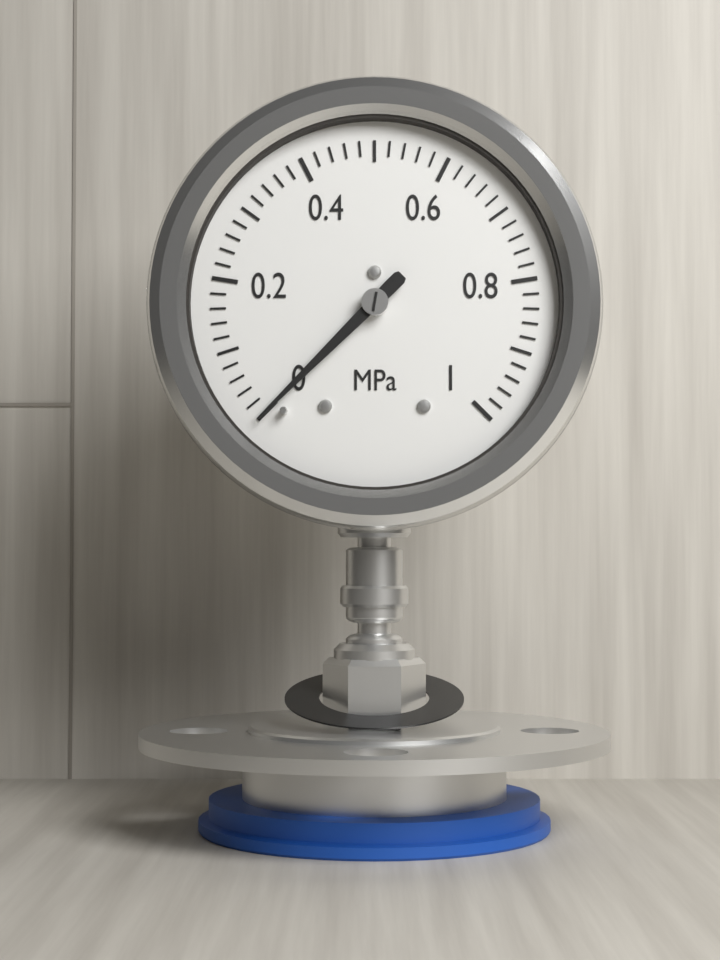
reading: 0.00 MPa
